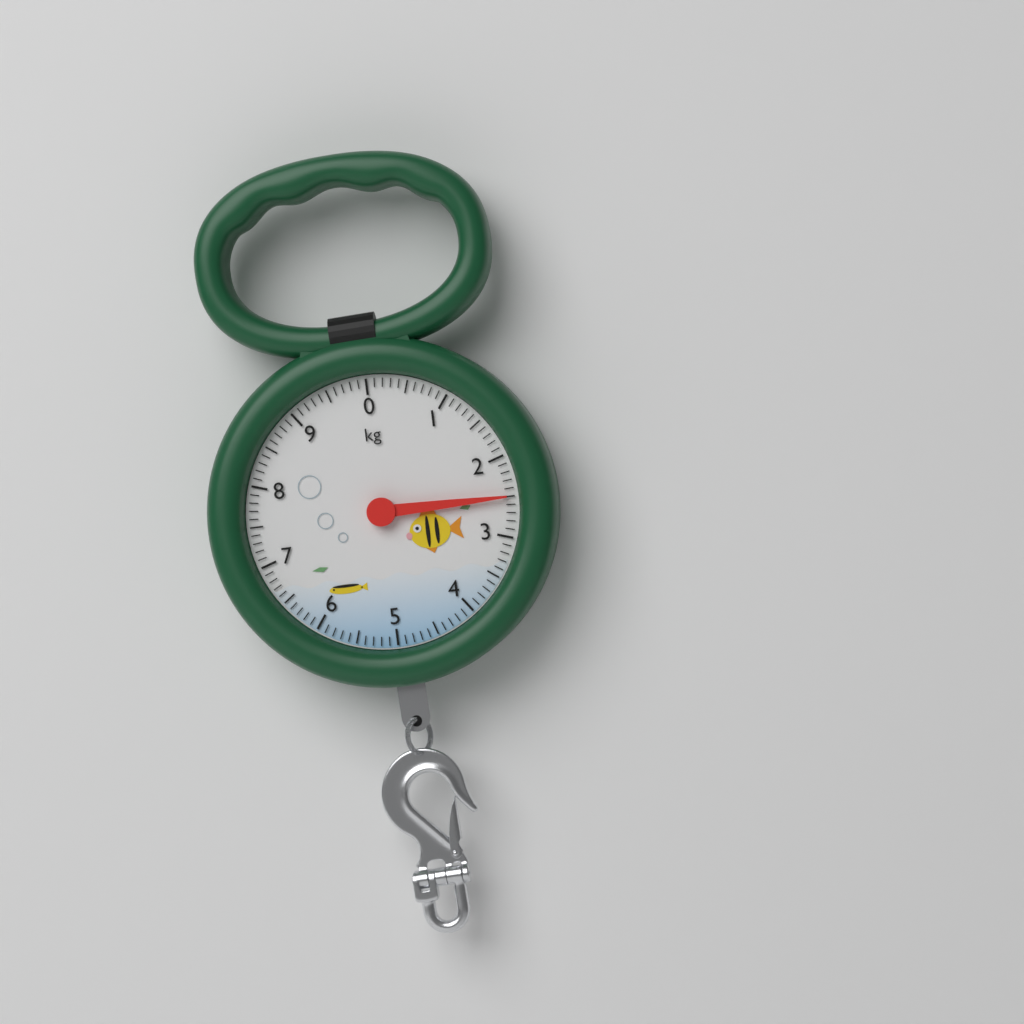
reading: 2.5 kg
